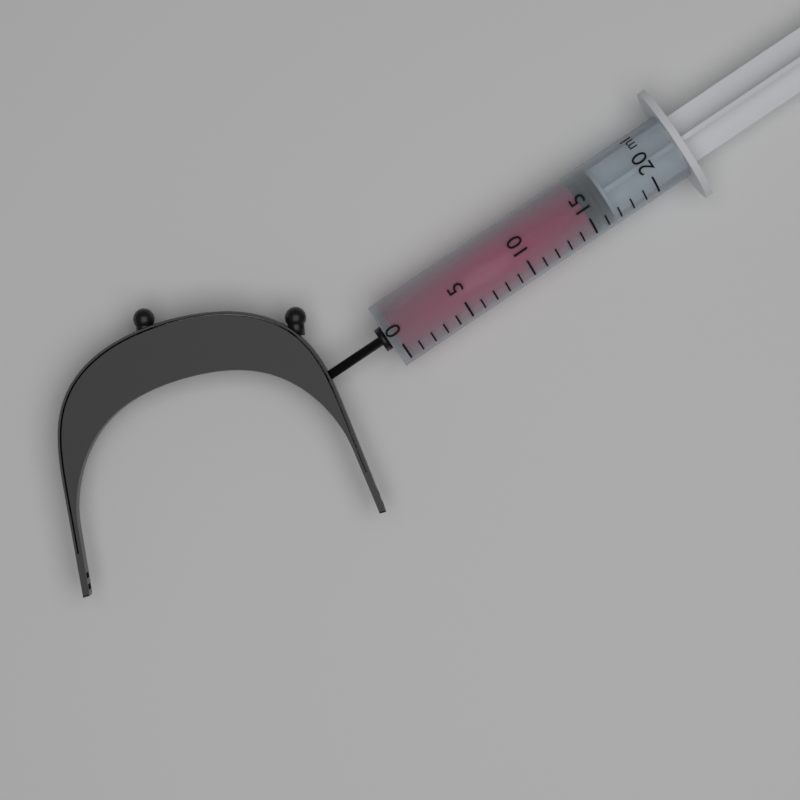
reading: 15 ml
